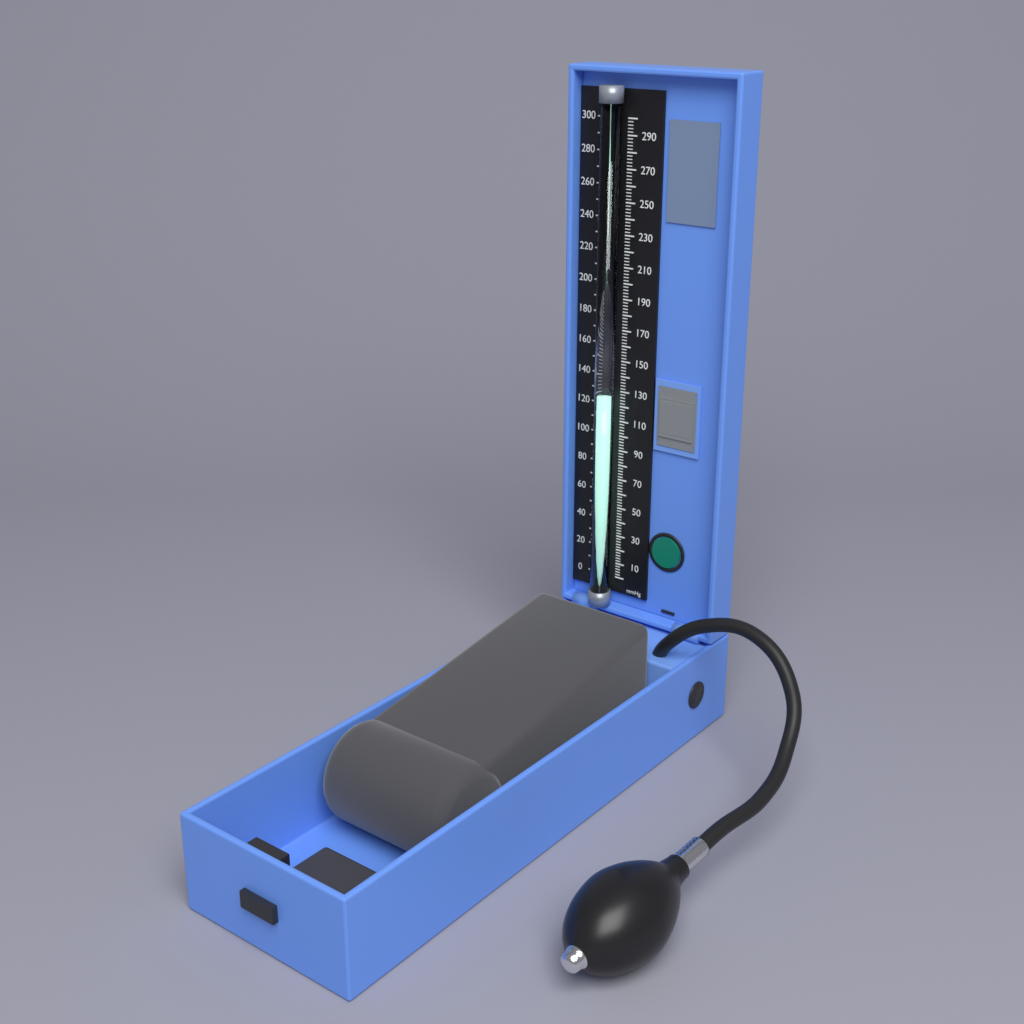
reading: 128 mmHg
